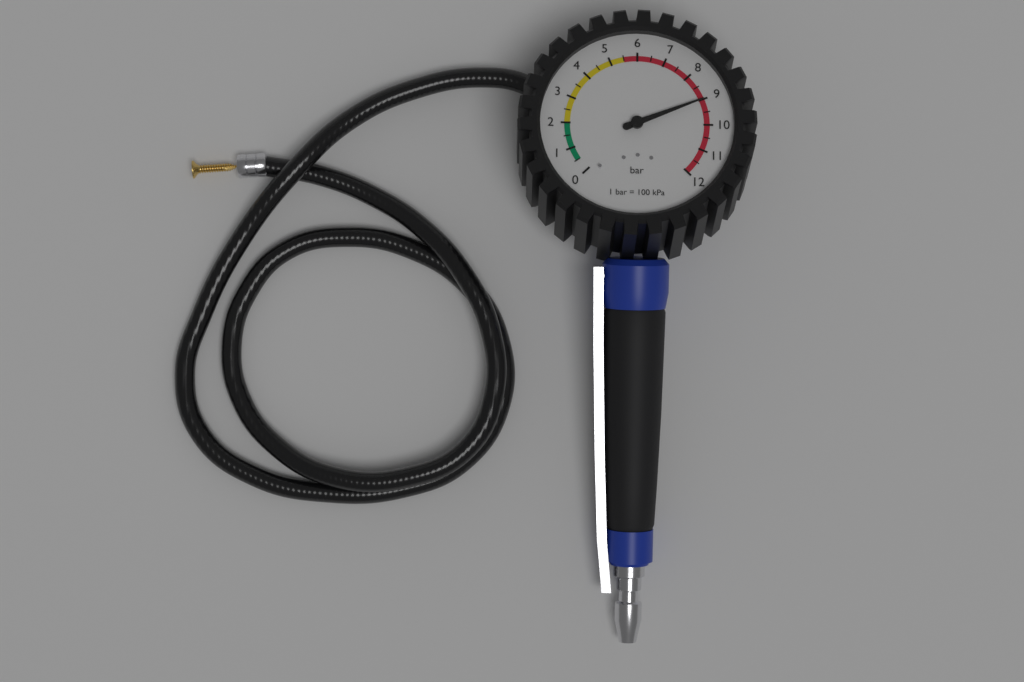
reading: 9.0 bar
